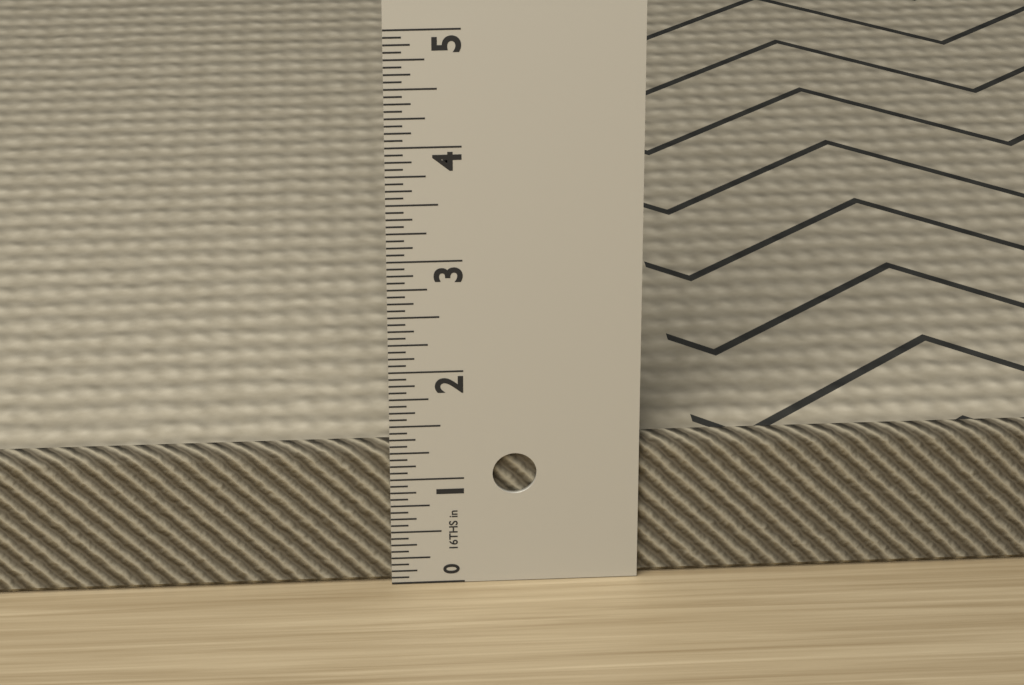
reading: 1.3125 in
